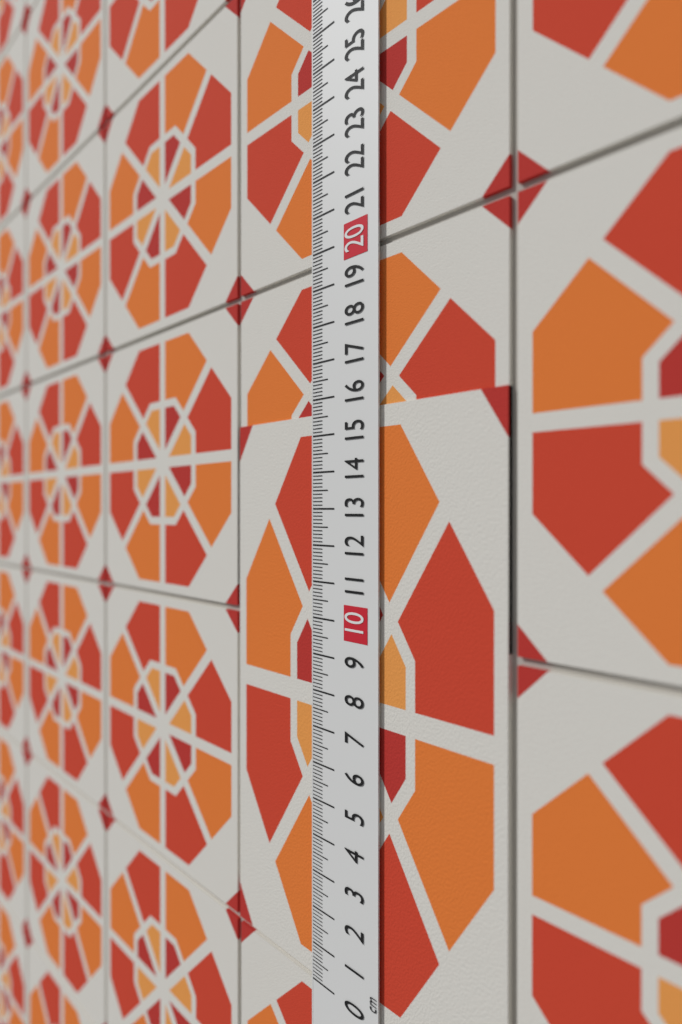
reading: 15.6 cm
